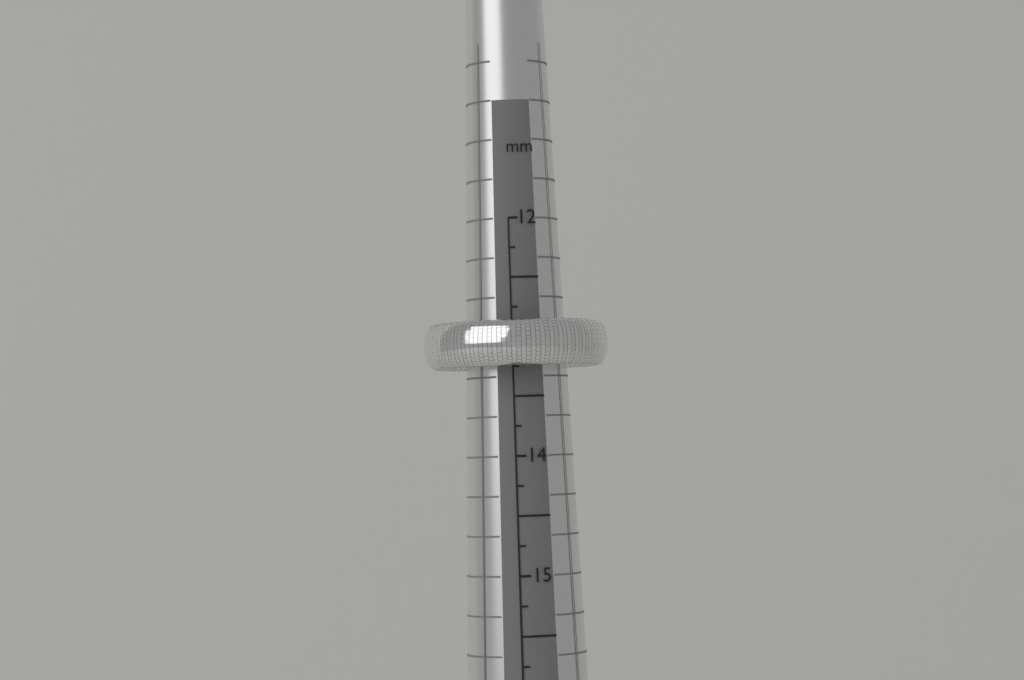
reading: 13.25 mm
